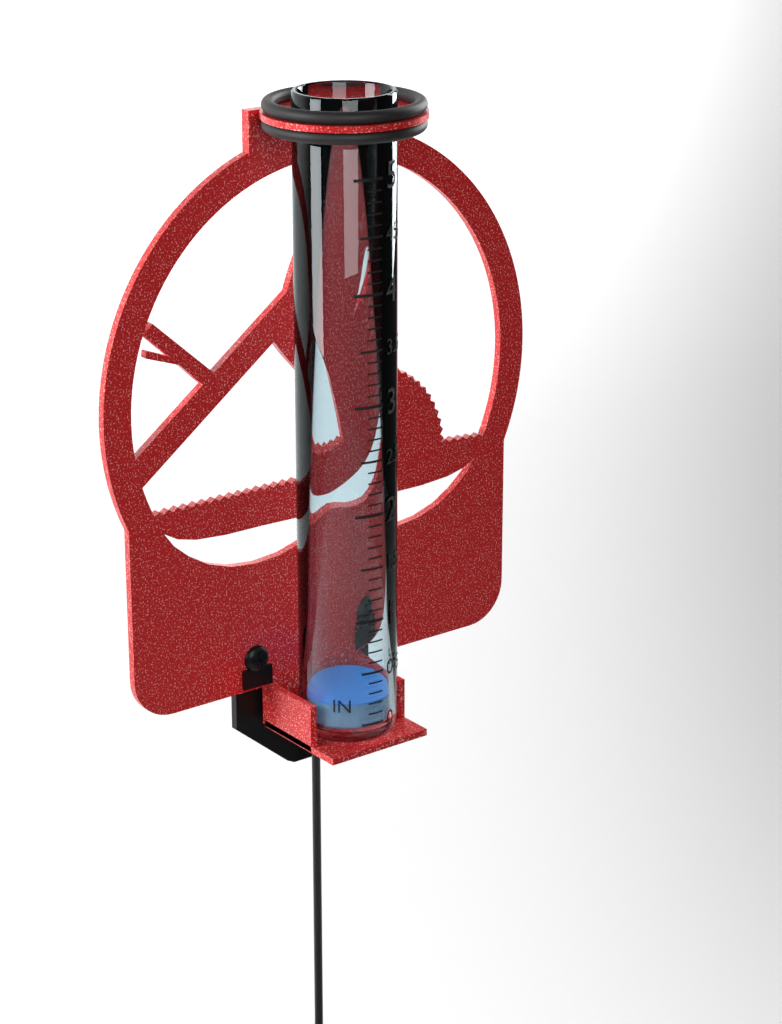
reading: 0.2 in
